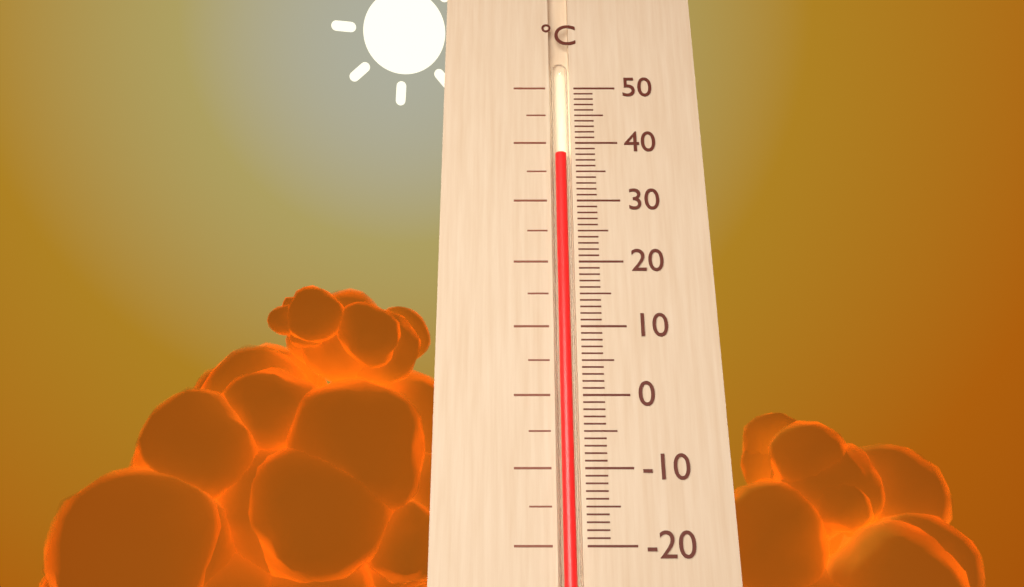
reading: 38 °C
